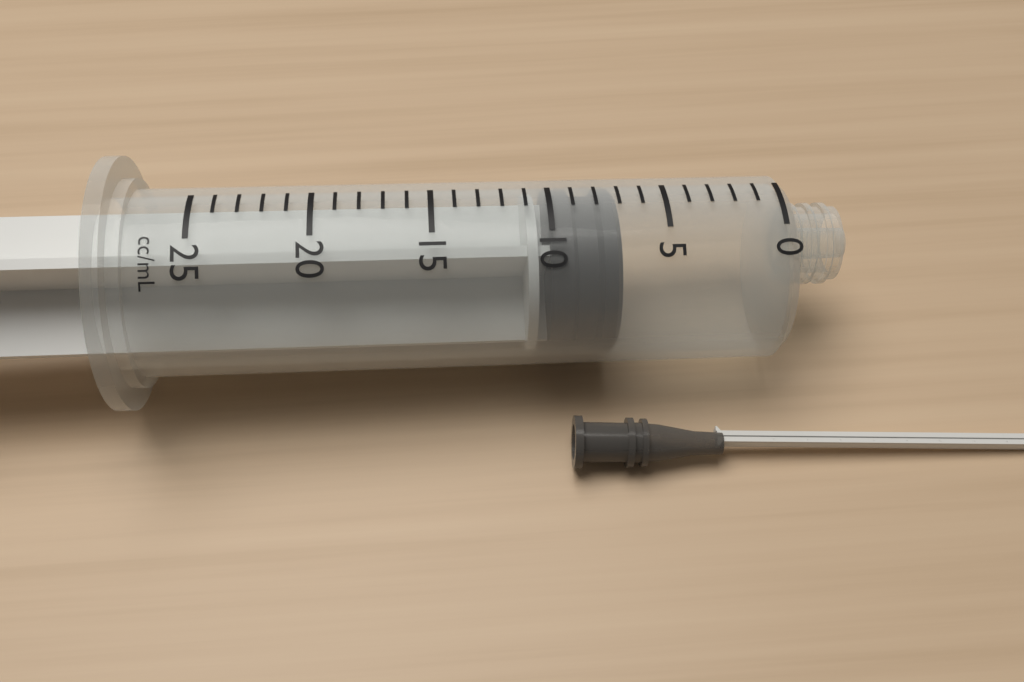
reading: 7 ml
